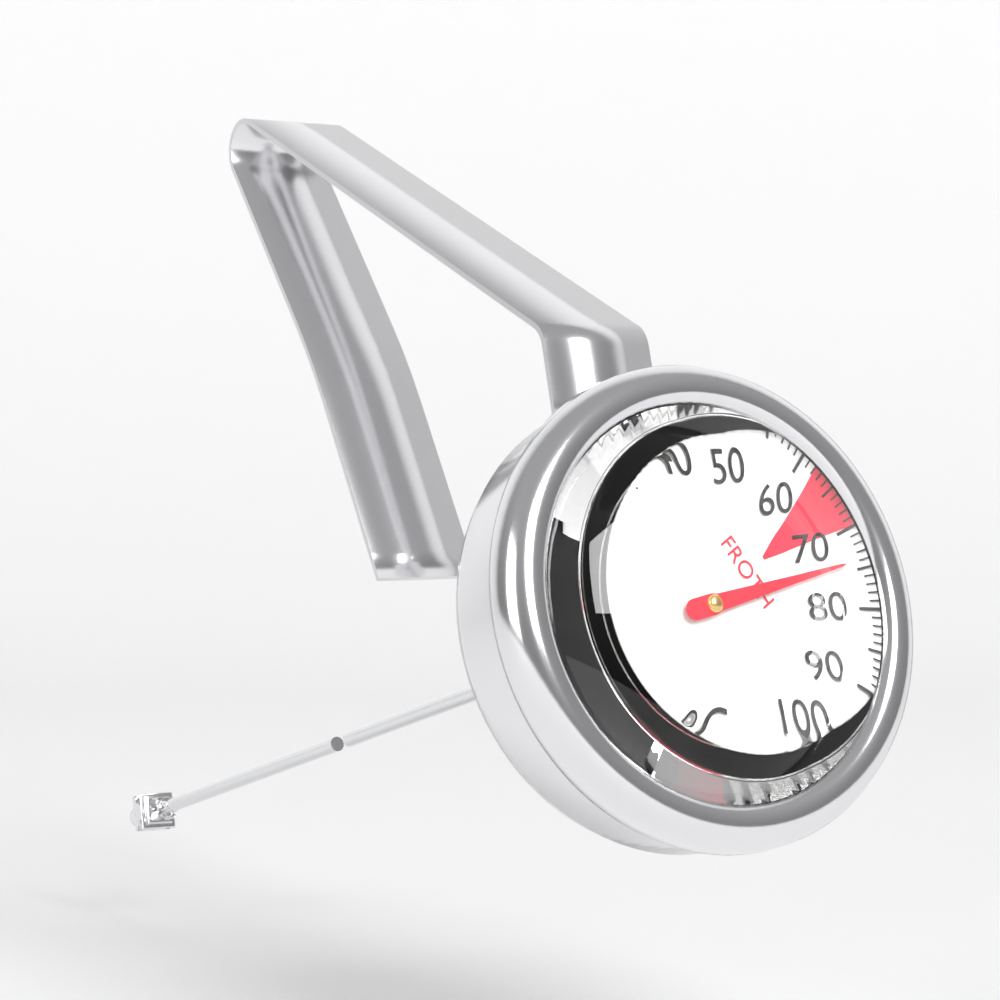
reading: 74 °C
